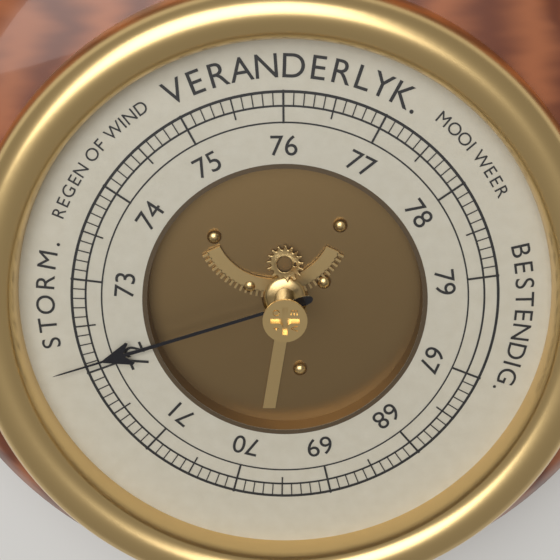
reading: 72.1 (no unit)
